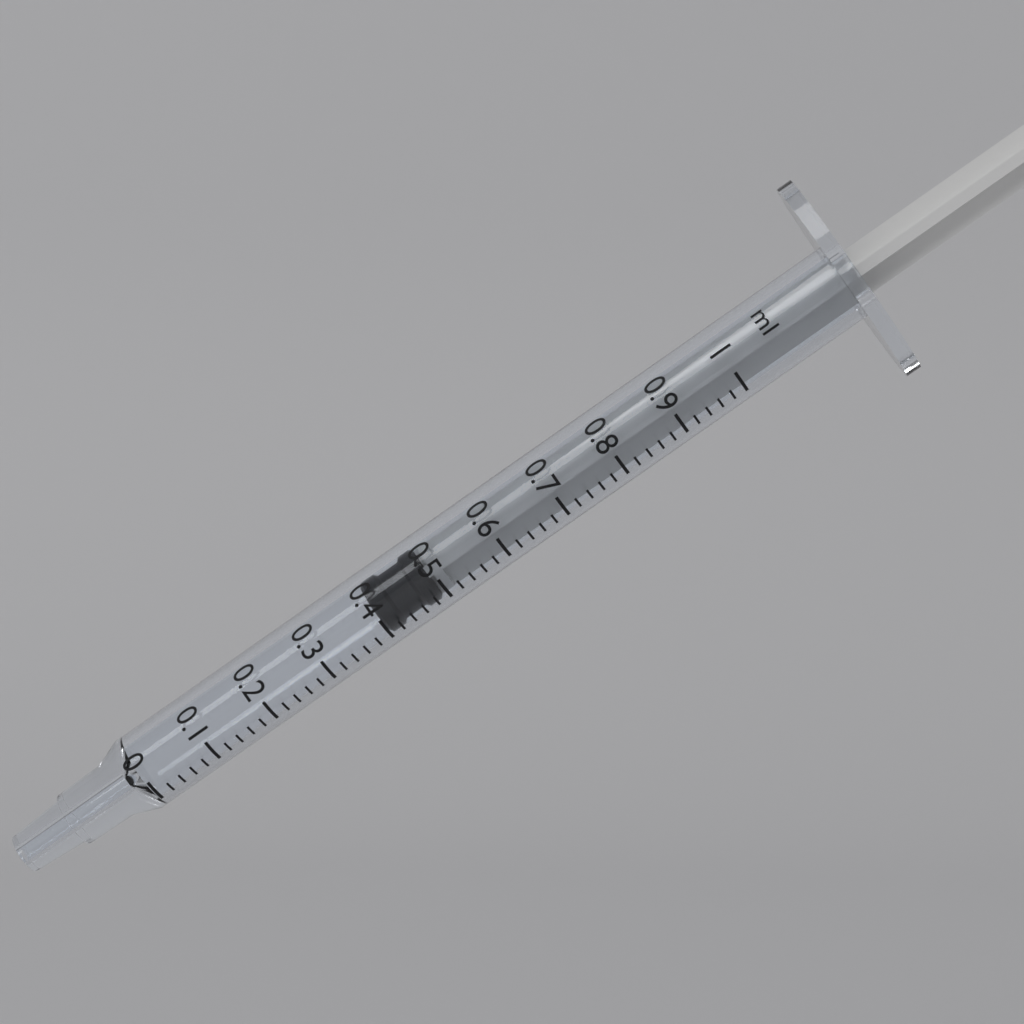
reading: 0.40 ml
